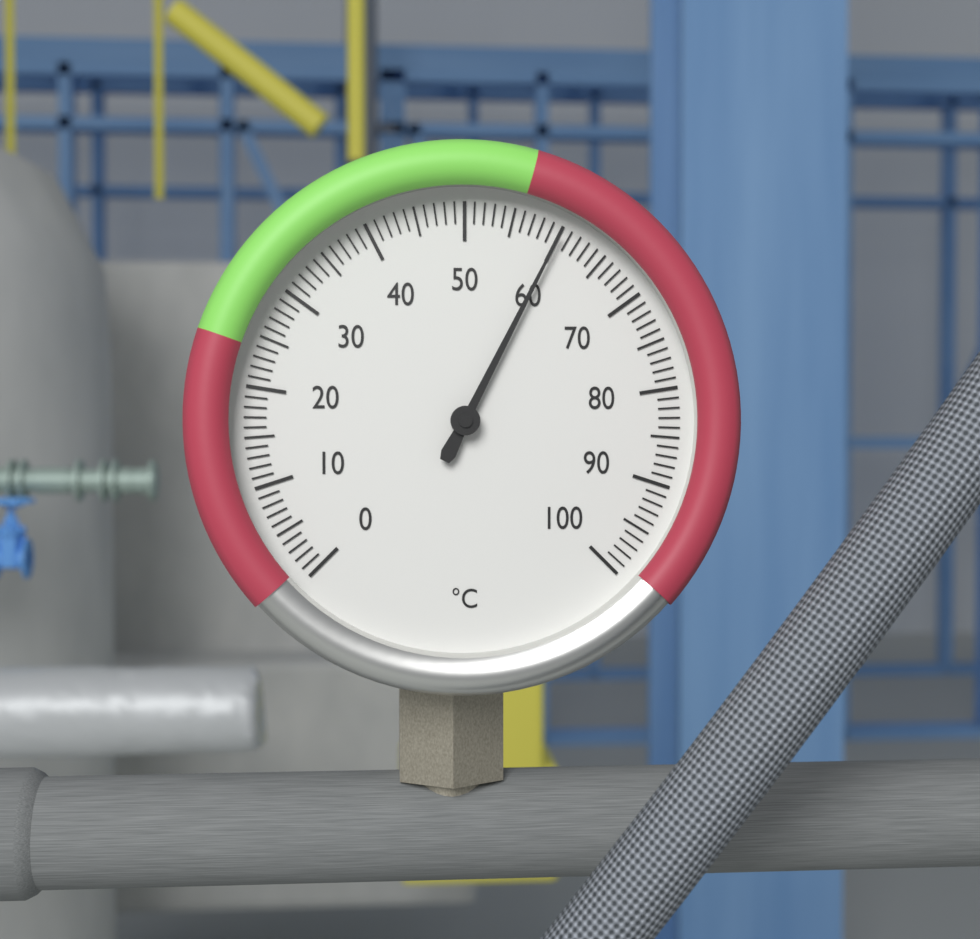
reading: 60 °C
